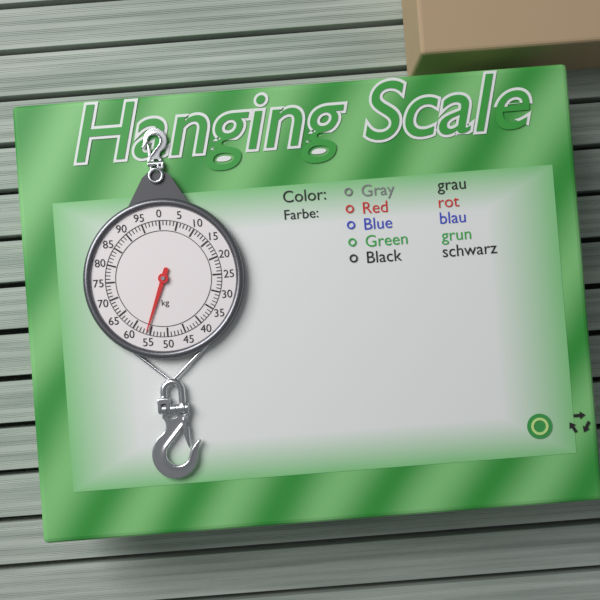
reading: 56 kg
